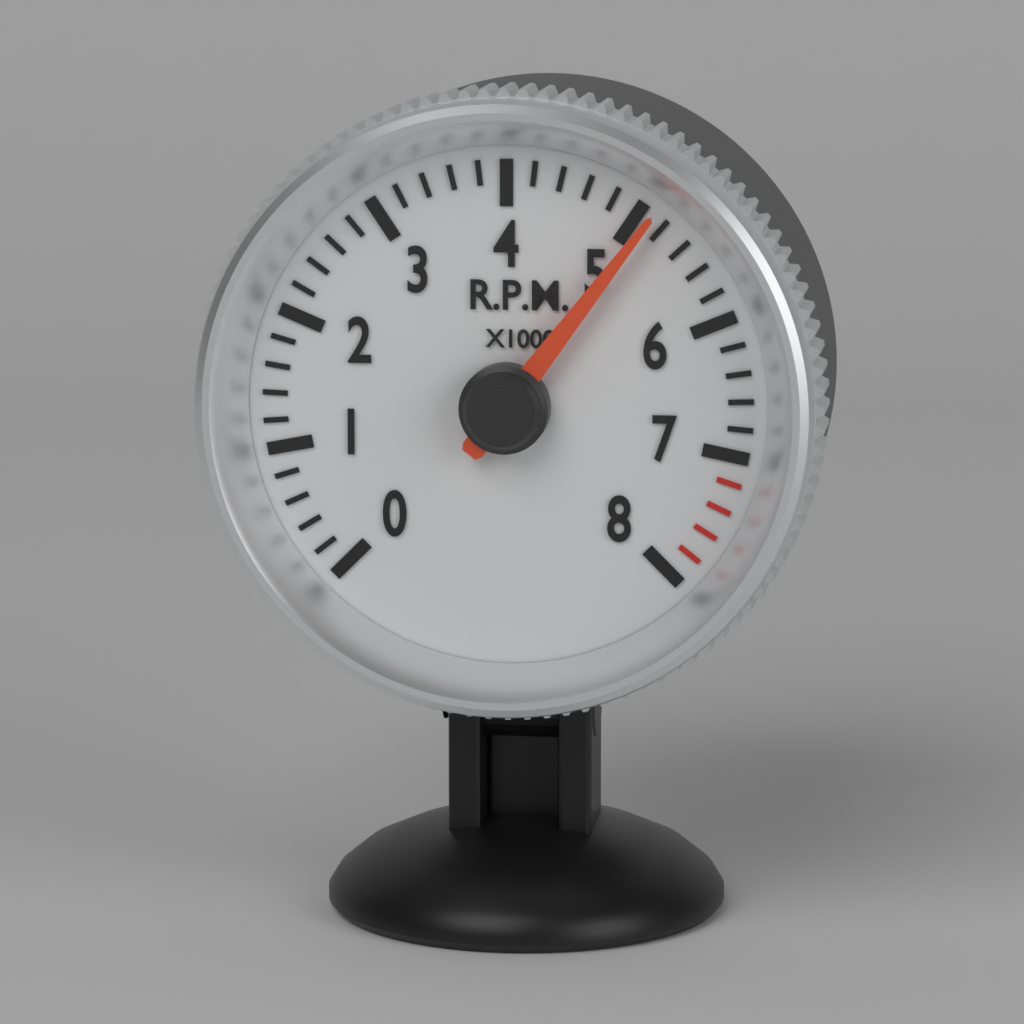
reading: 5100 RPM
